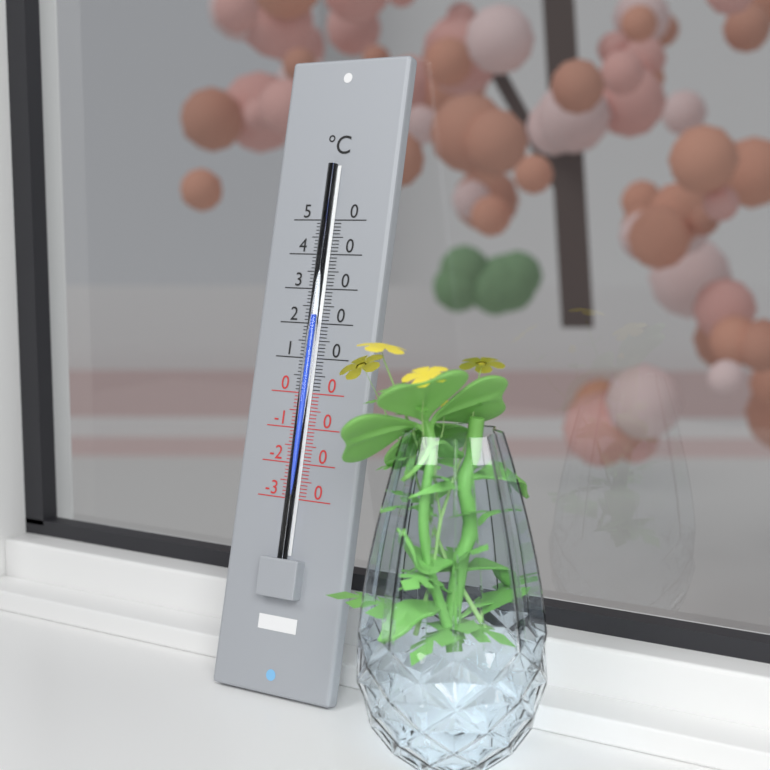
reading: 22 °C
